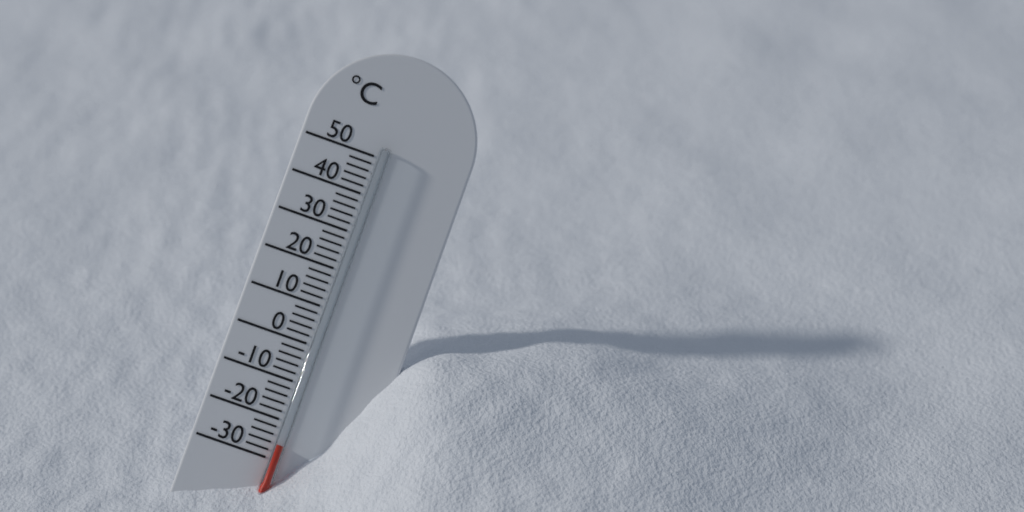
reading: -26 °C
